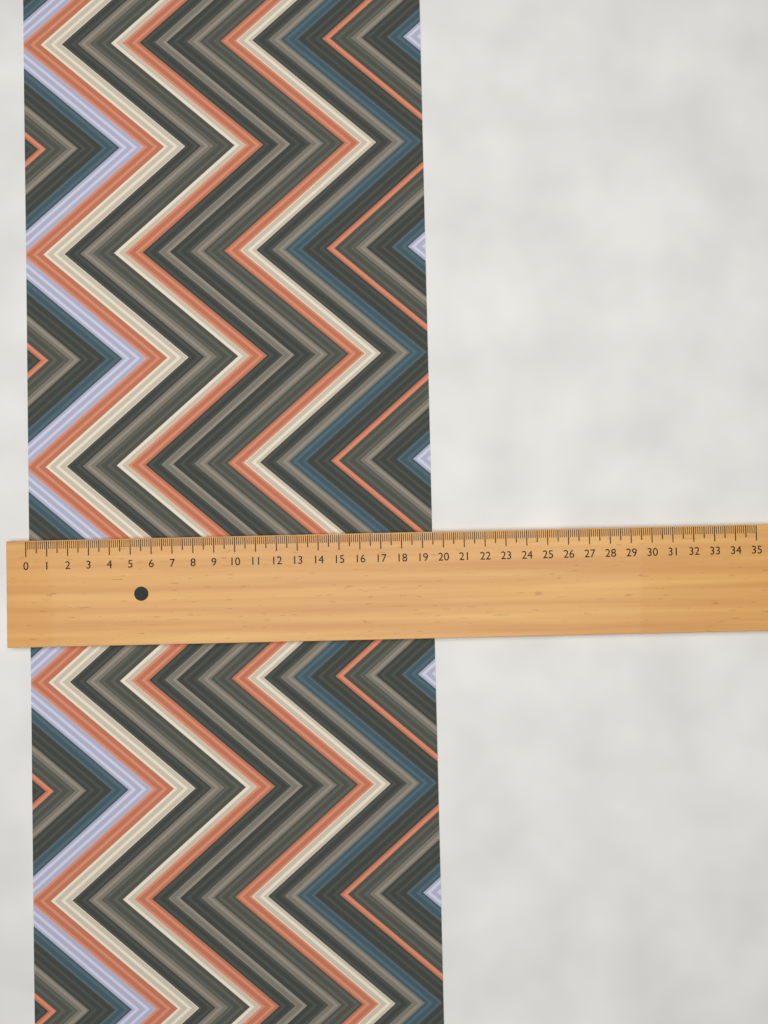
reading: 19.5 (no unit)
